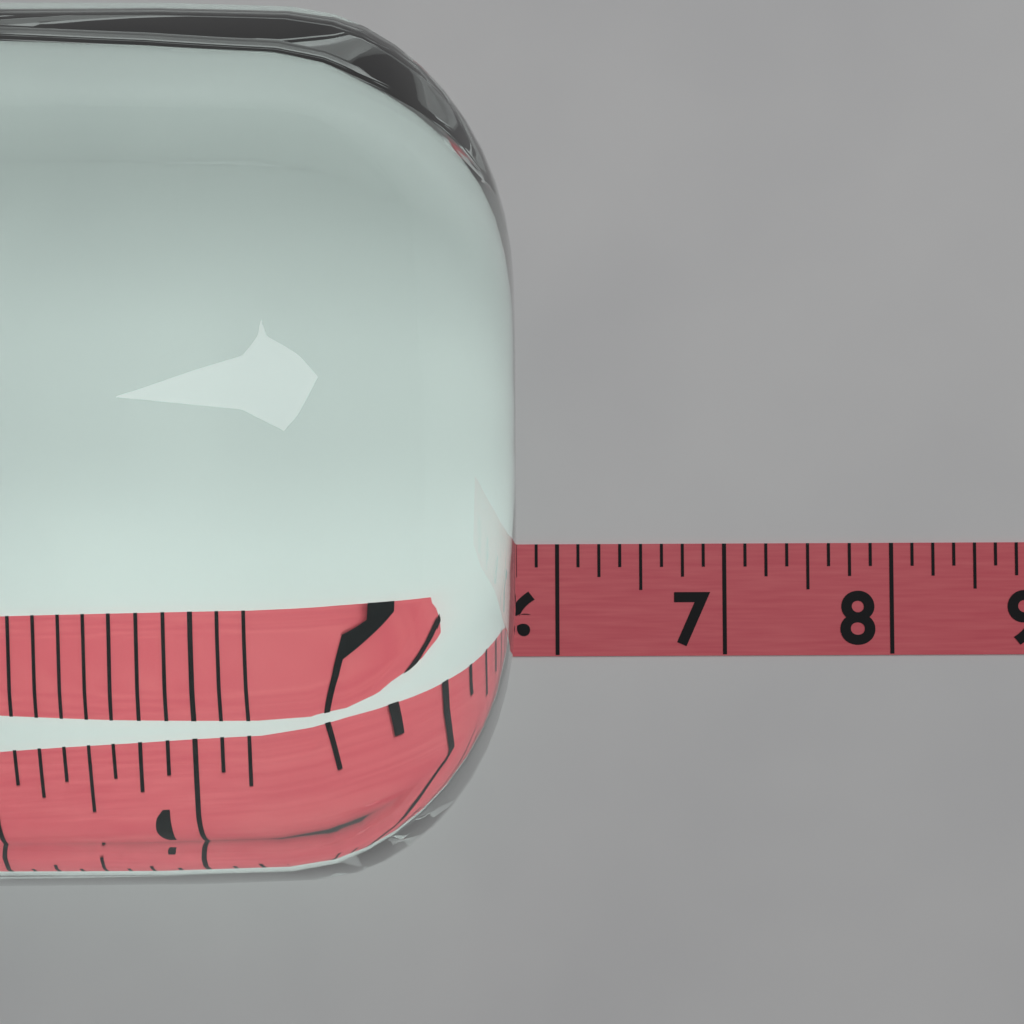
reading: 5.750 (no unit)
